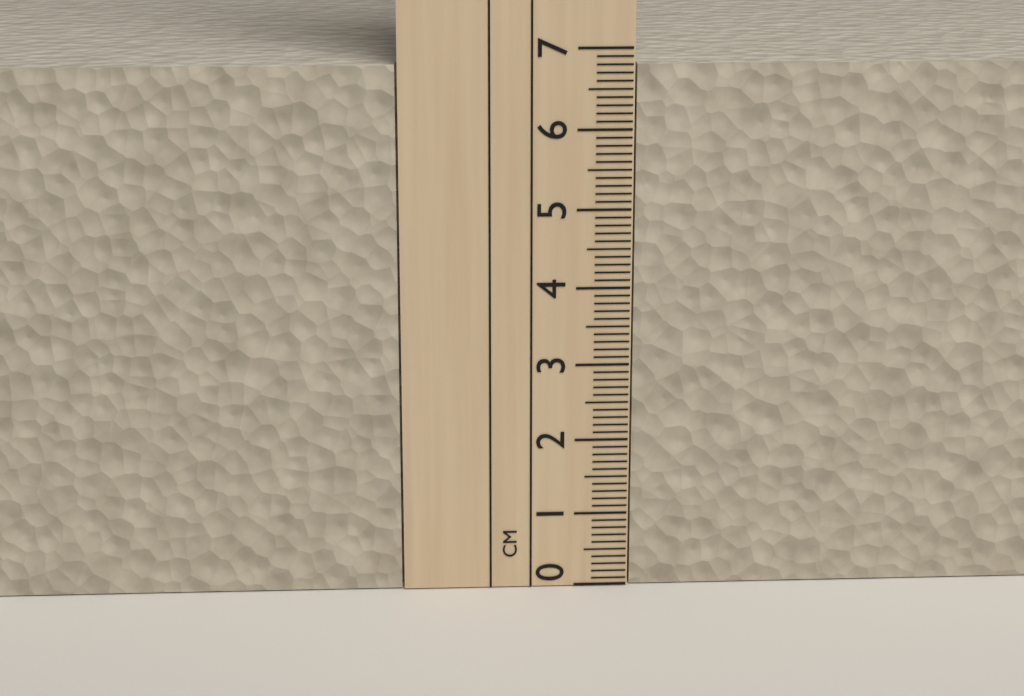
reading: 6.8 cm
